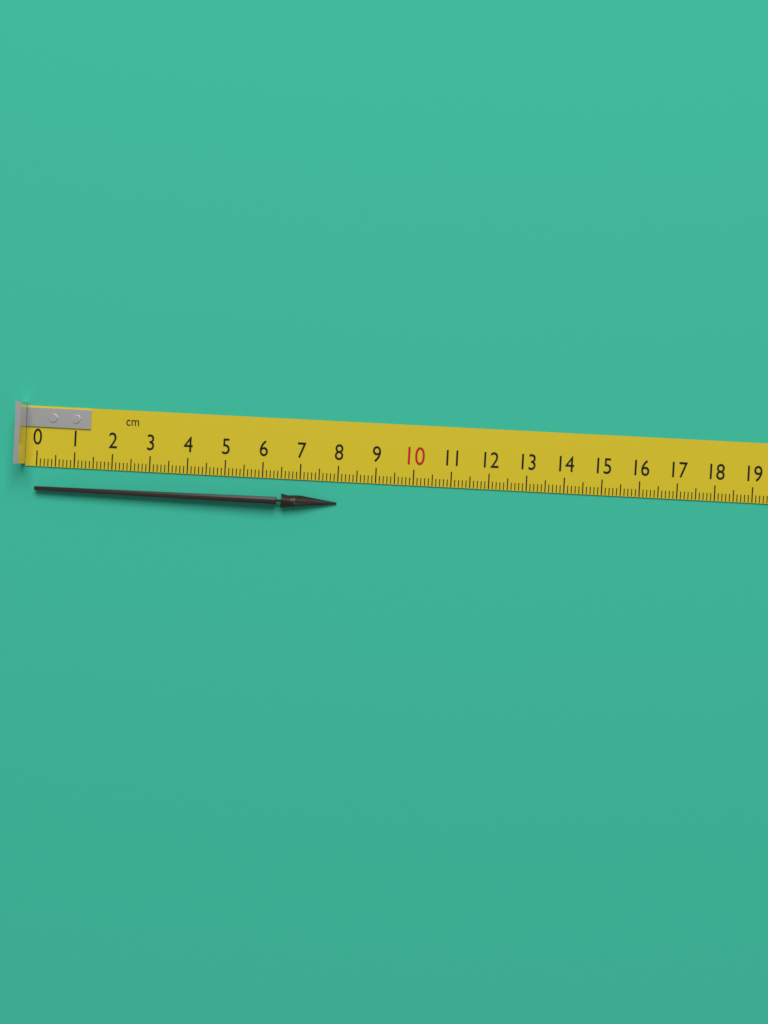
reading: 8.0 cm
